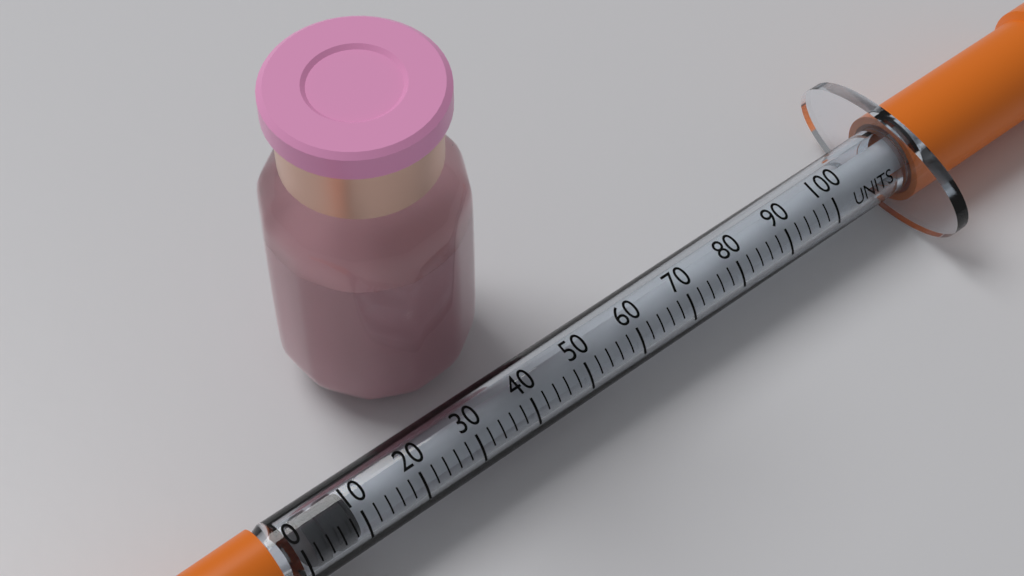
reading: 2 units
